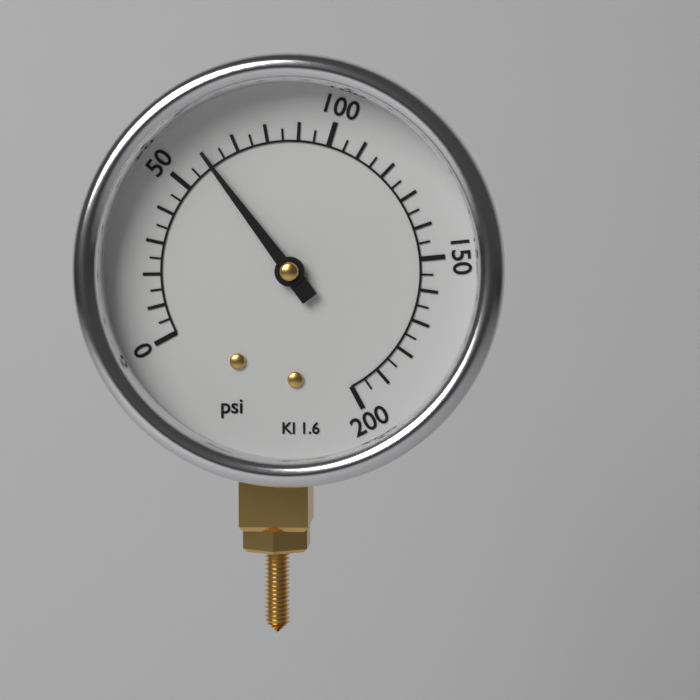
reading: 60 psi
